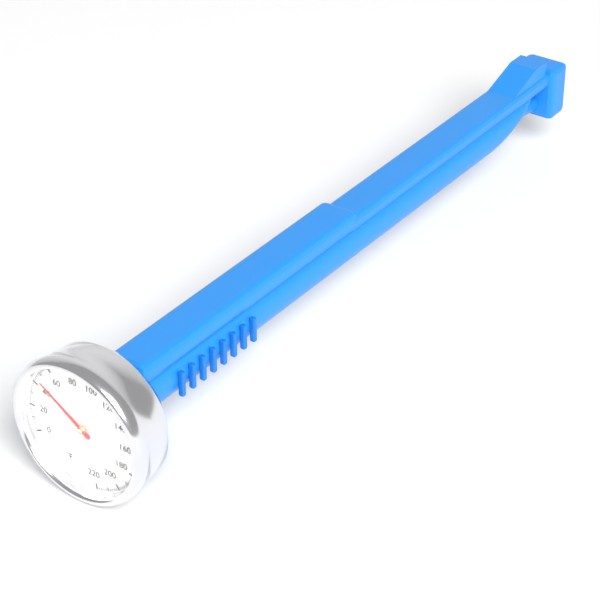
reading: 46 °F
